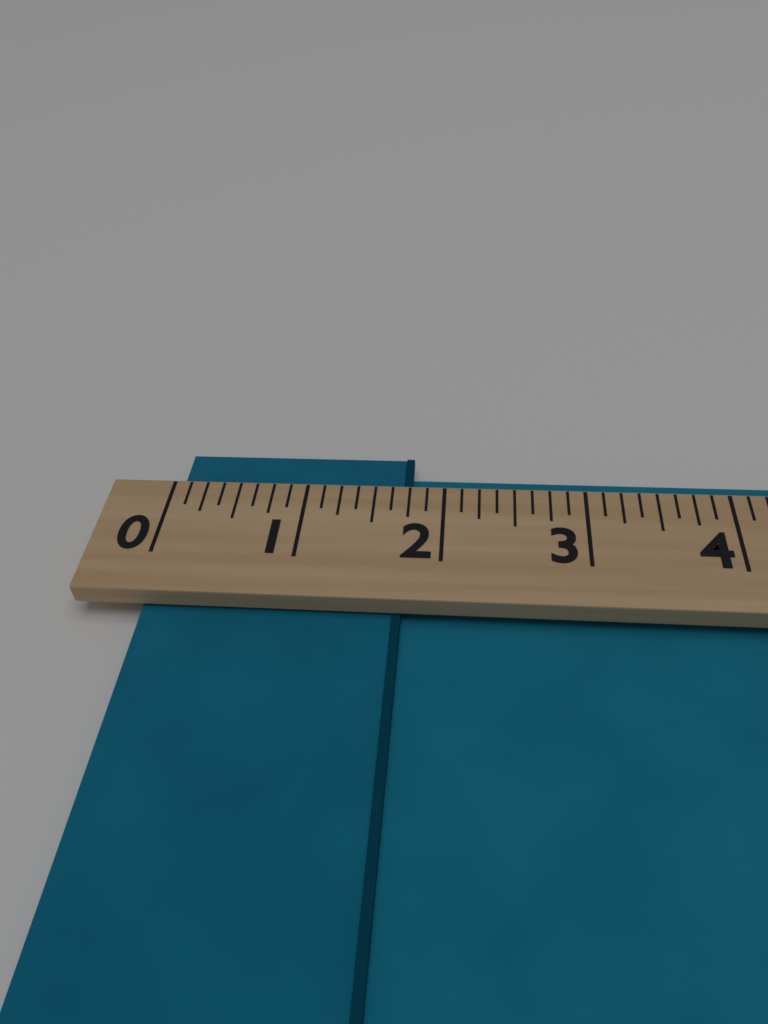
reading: 1.750 (no unit)
